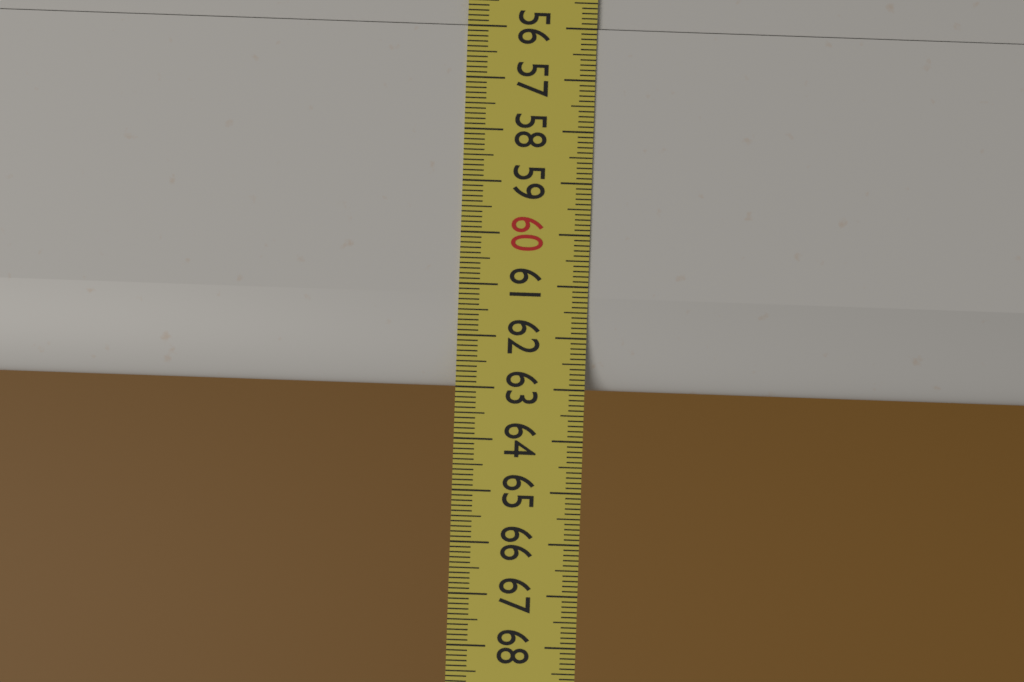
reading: 63.0 (no unit)
